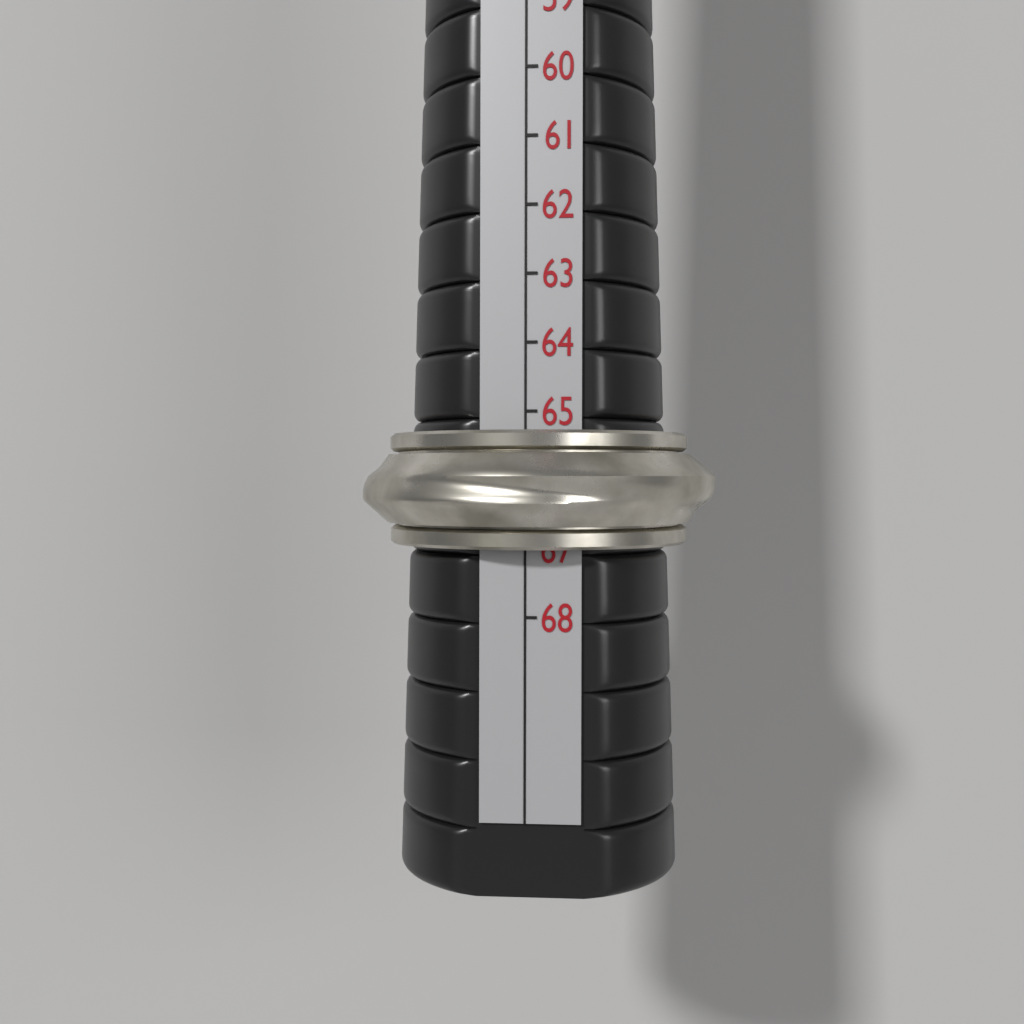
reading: 67 (no unit)
